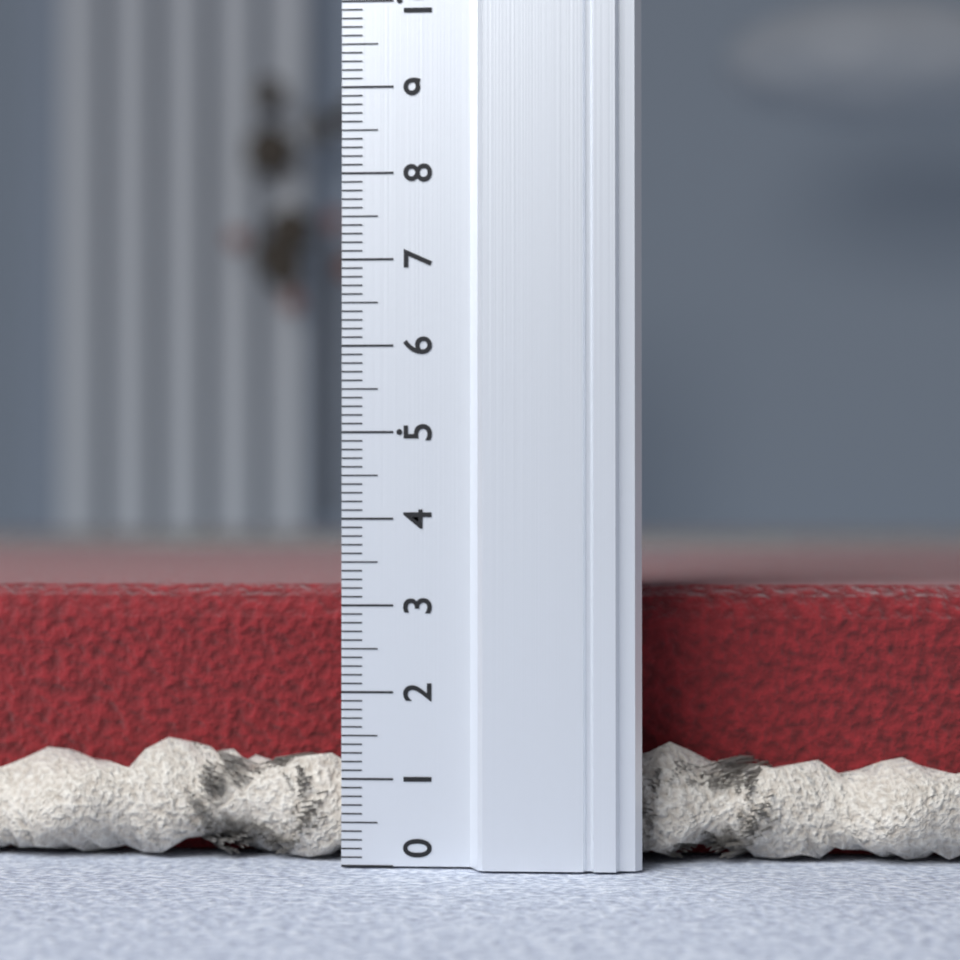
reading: 3.2 (no unit)
